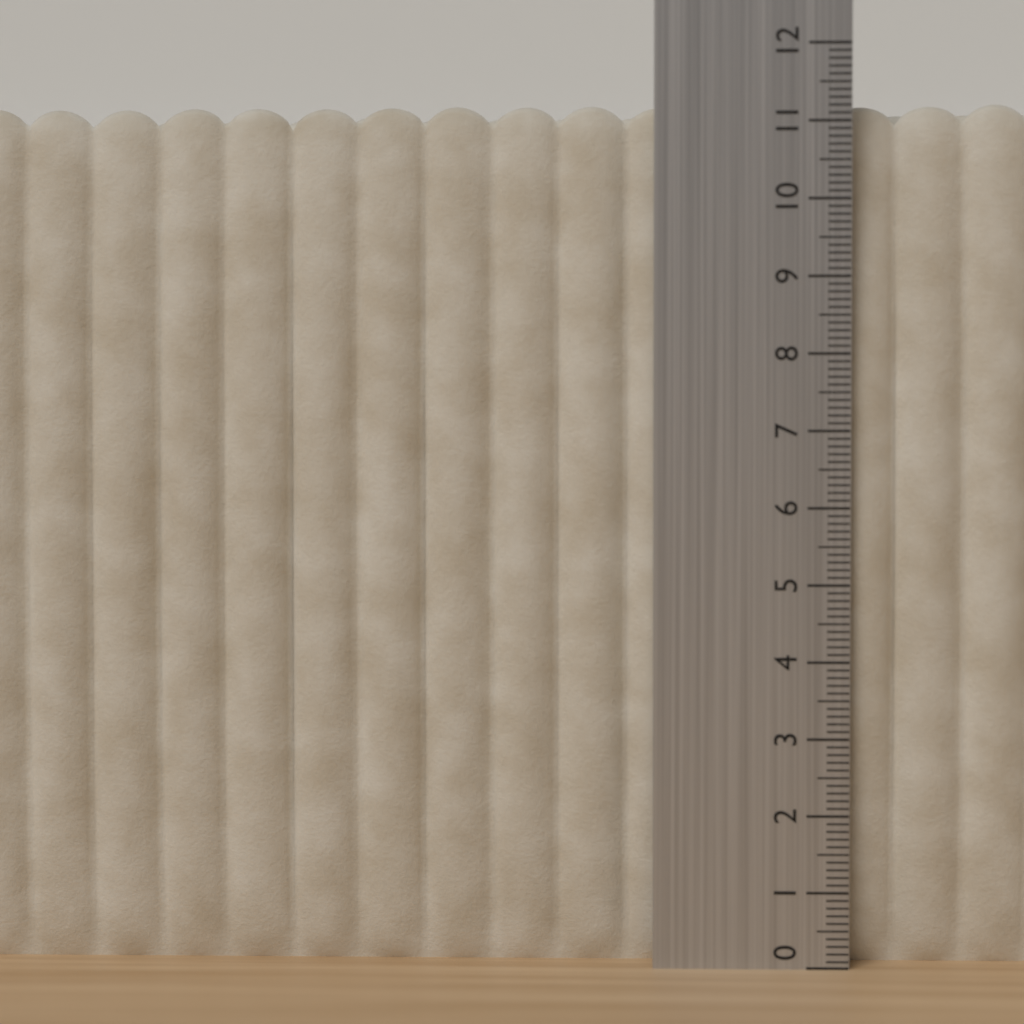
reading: 11.3 (no unit)
